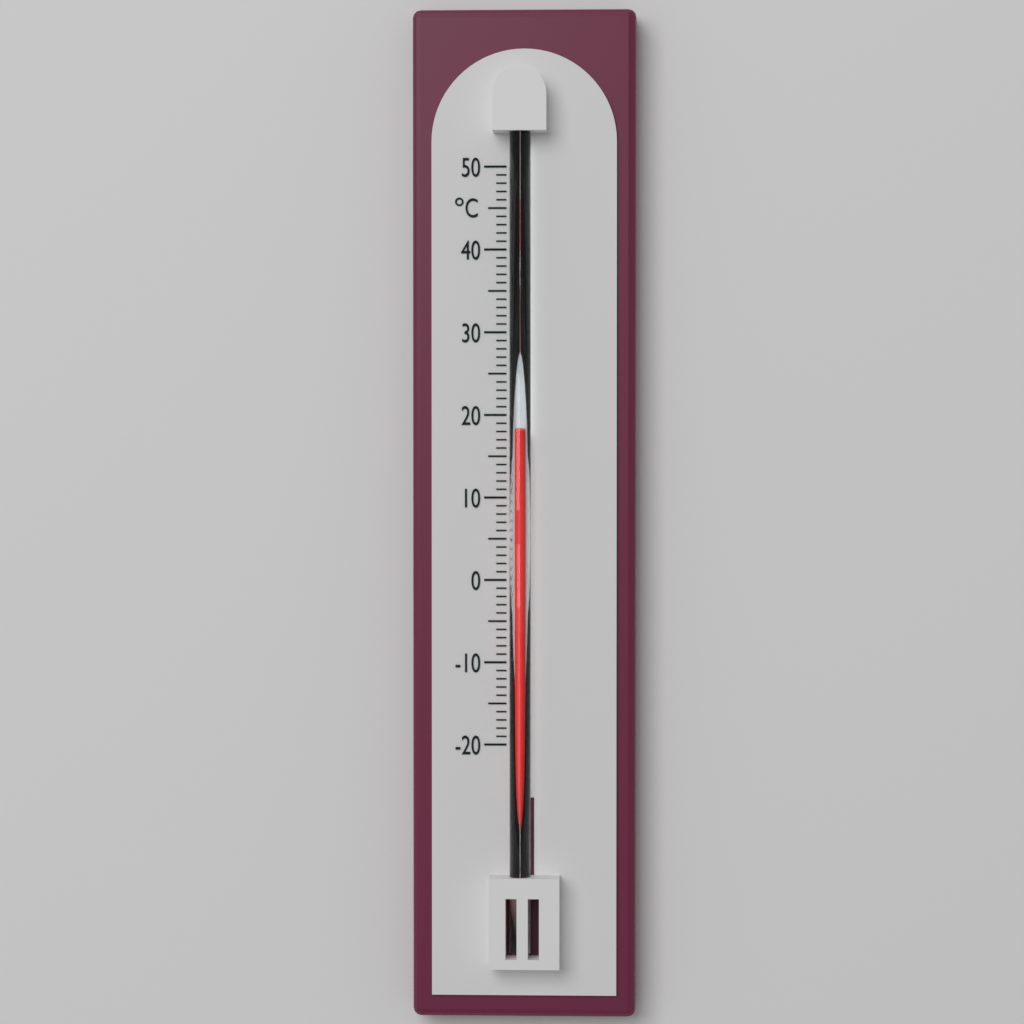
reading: 18 °C
